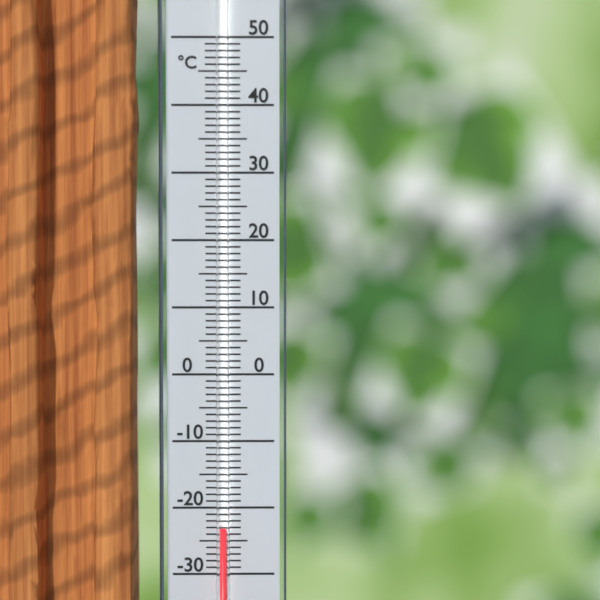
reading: -23 °C
